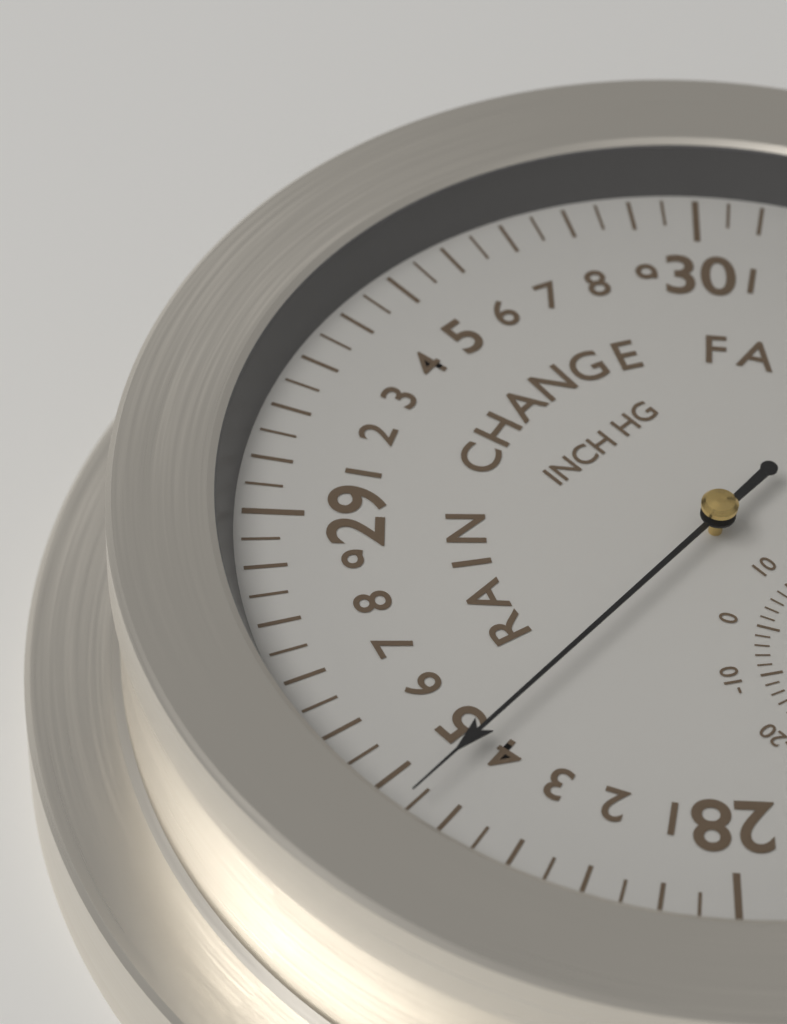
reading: 28.45 inHg
